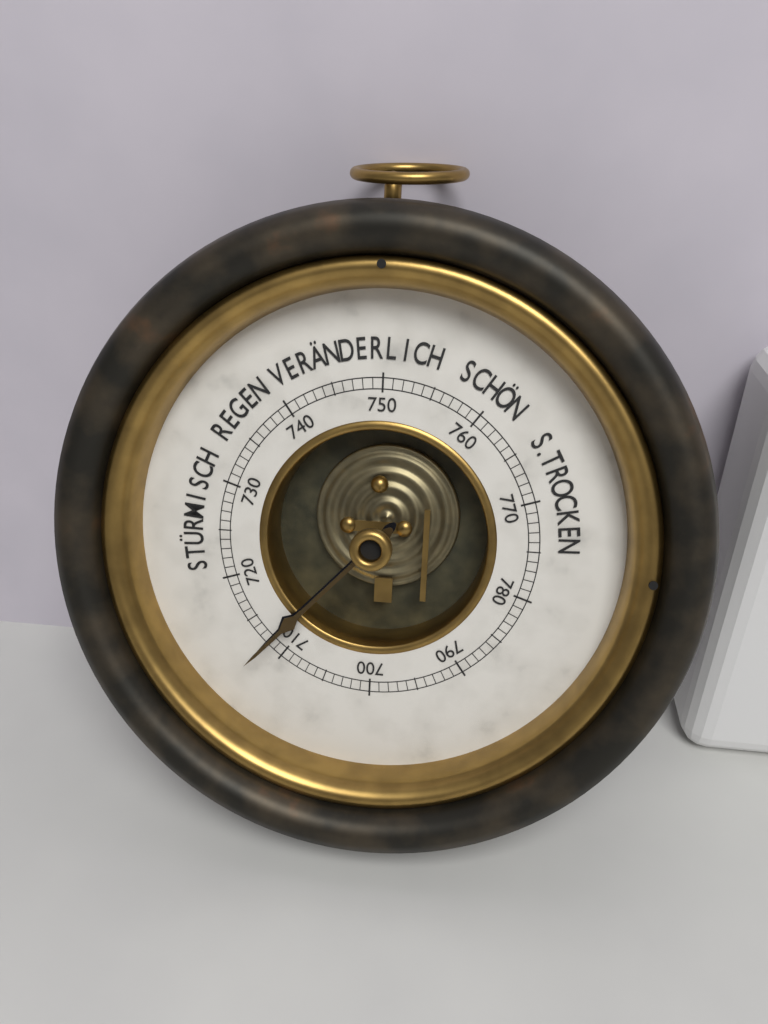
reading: 712 mmHg
